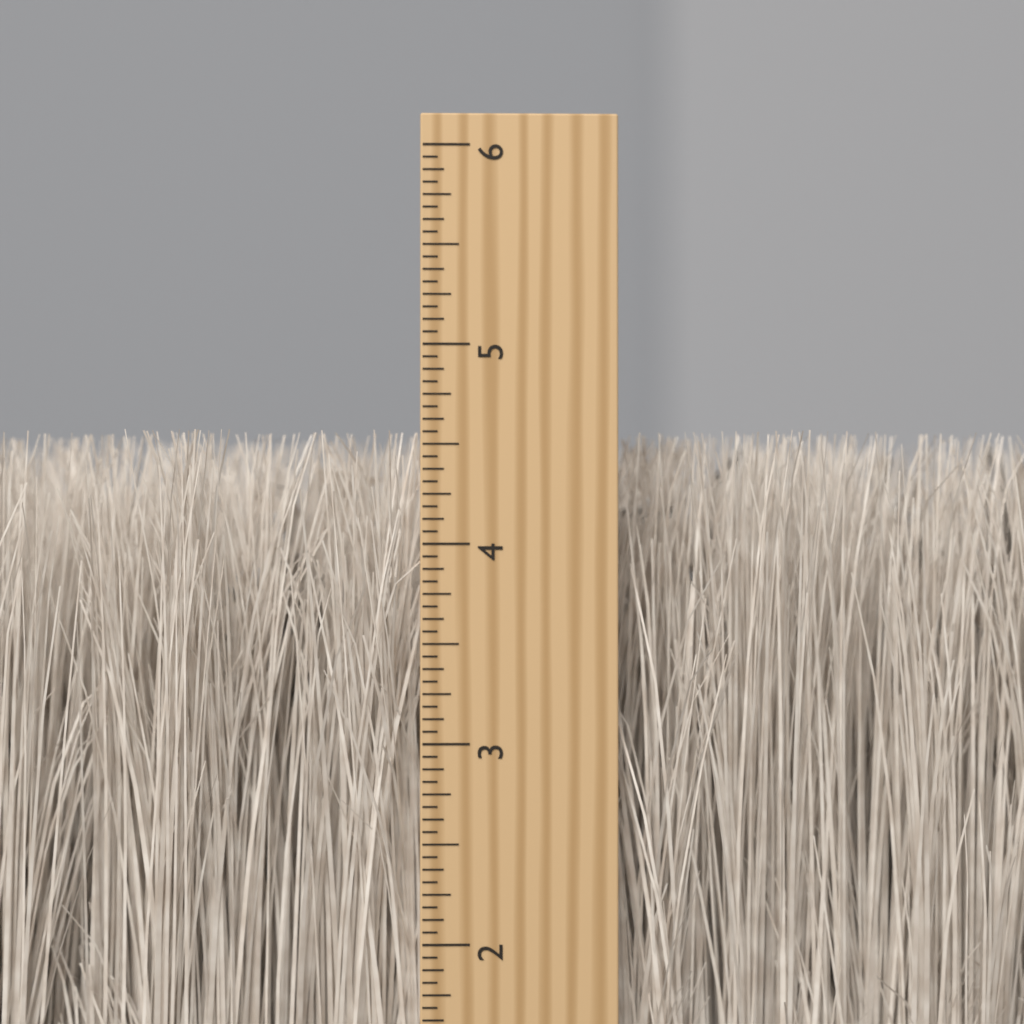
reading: 4.5625 inch
